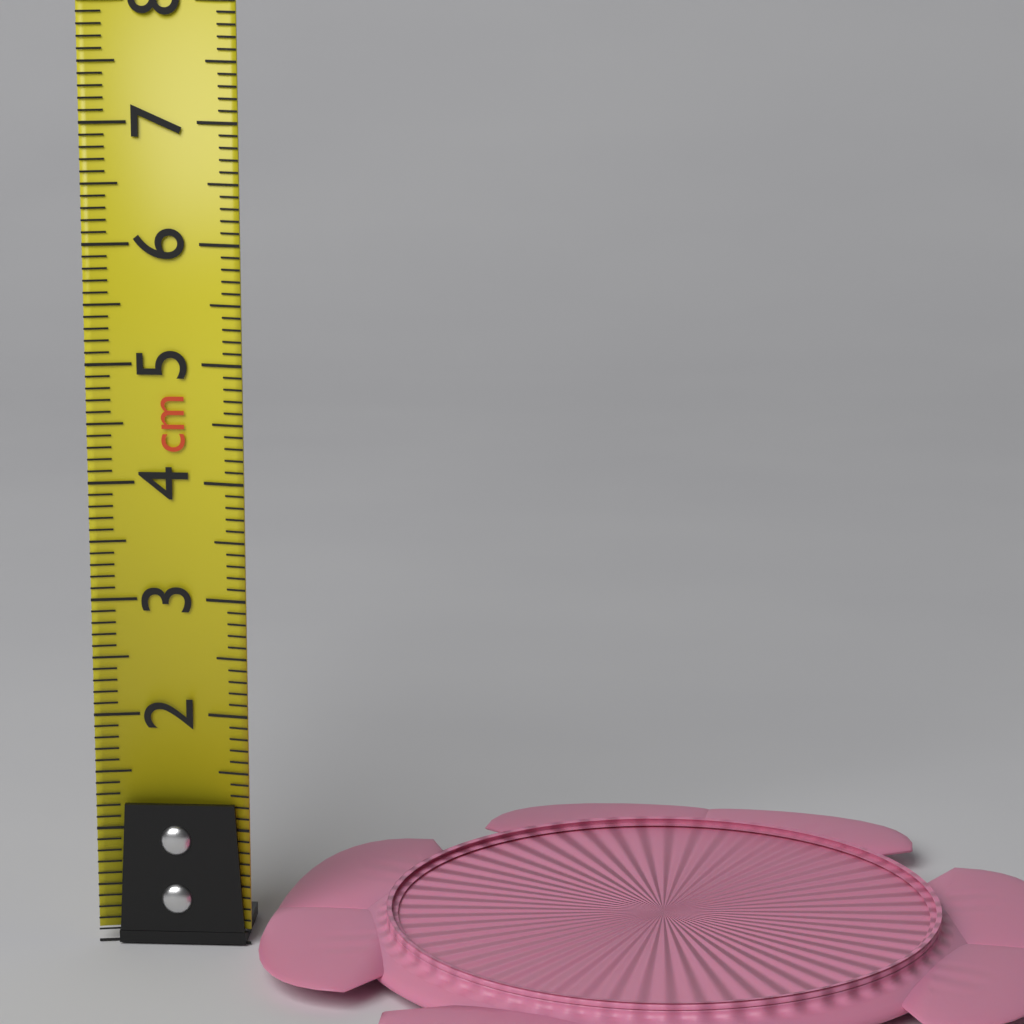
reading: 0.4 cm
